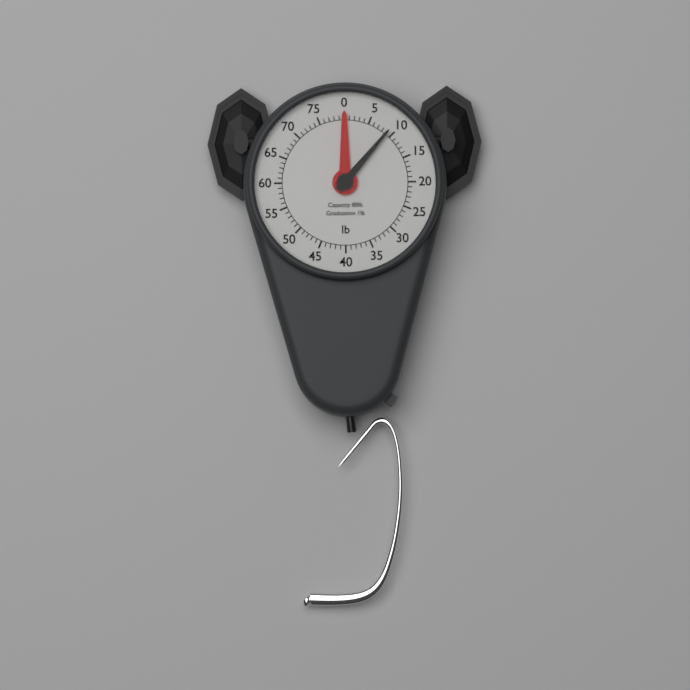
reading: 9 lb
